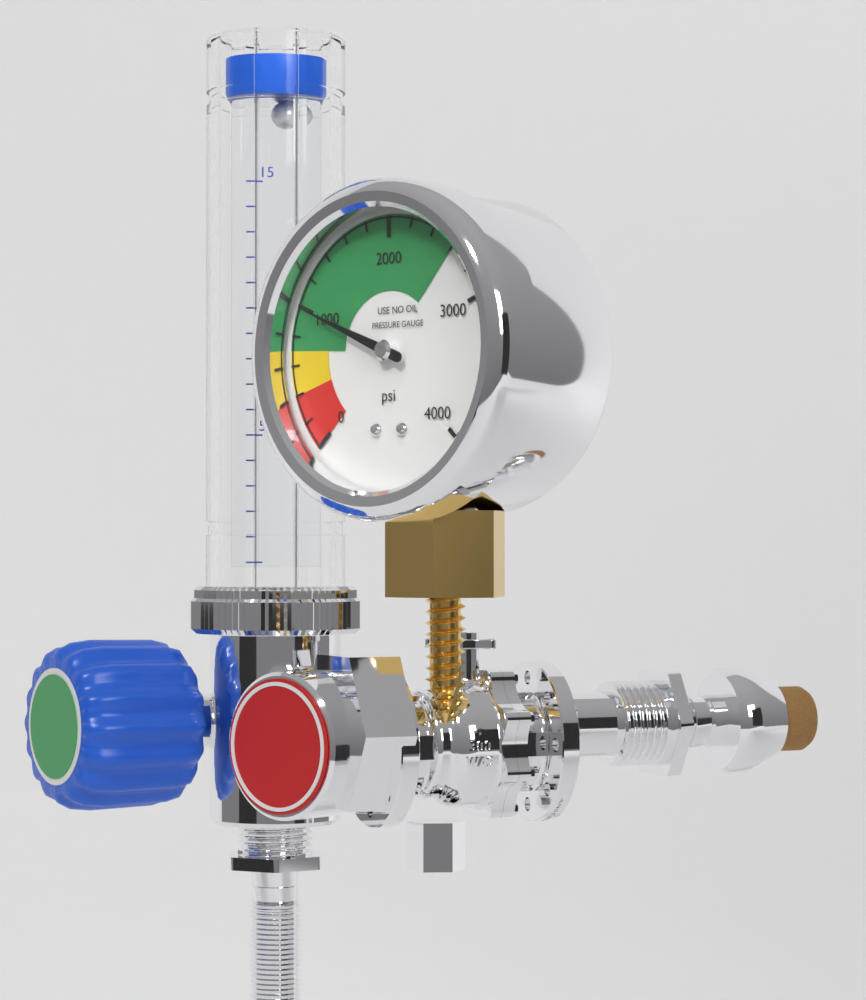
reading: 1000 psi
